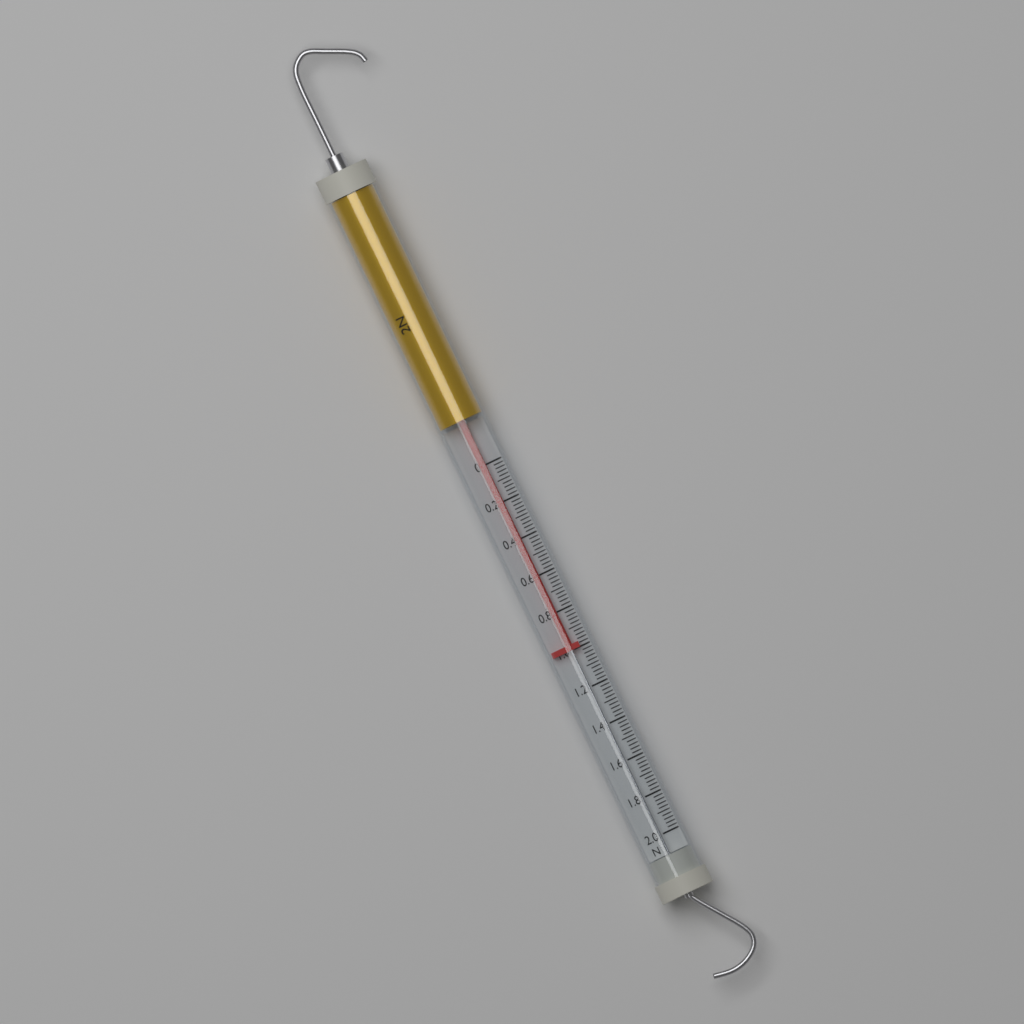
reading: 1.00 N
